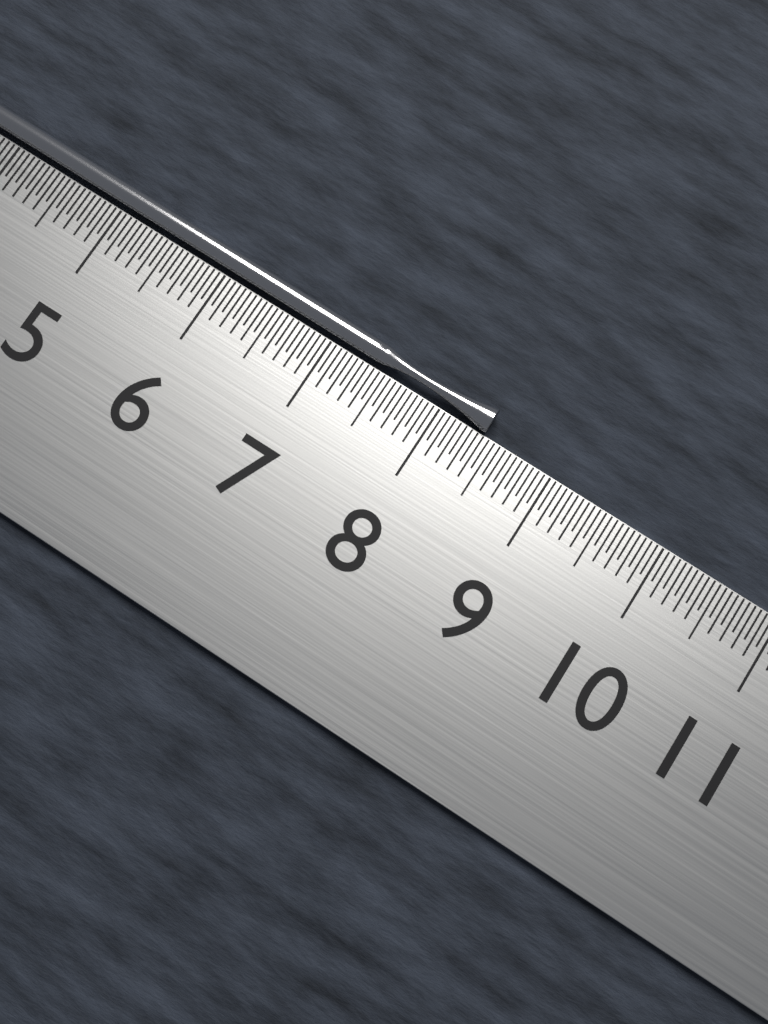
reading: 8.40 cm
